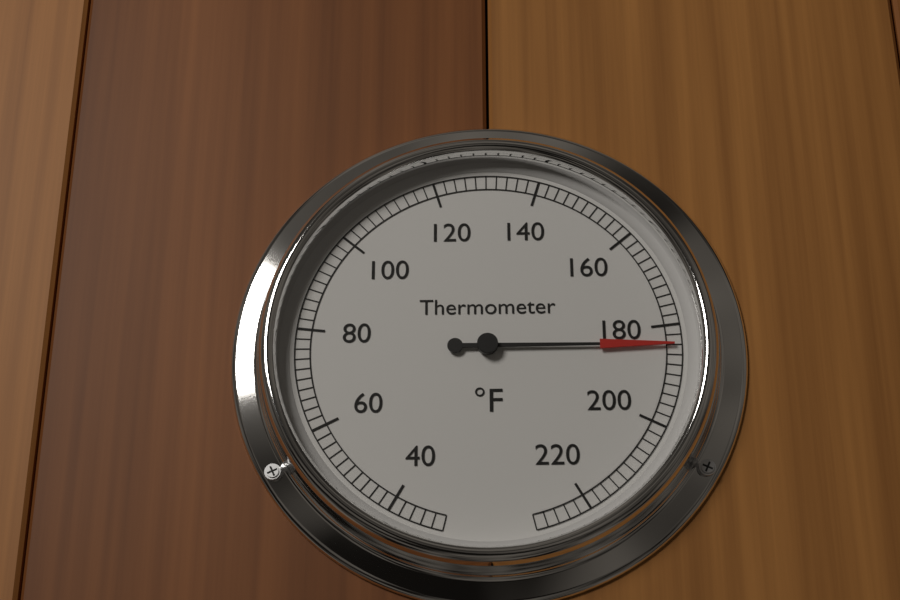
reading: 184 °F
